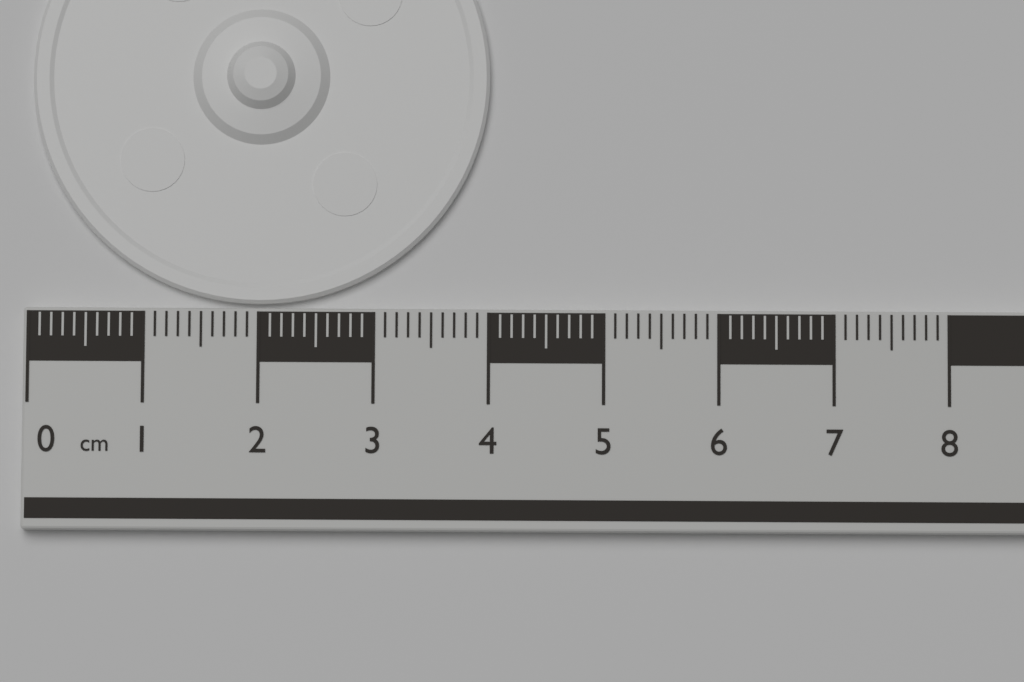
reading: 4.0 cm
